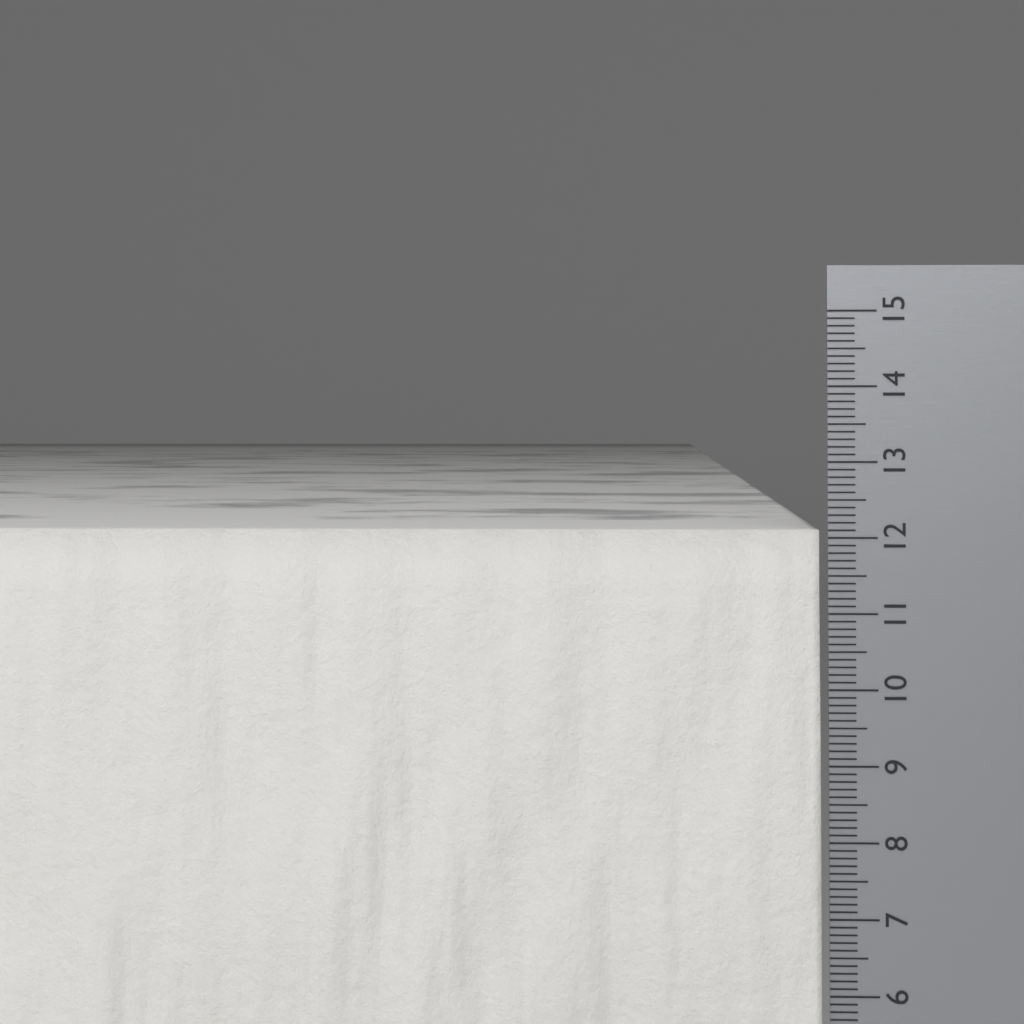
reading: 12.1 cm
